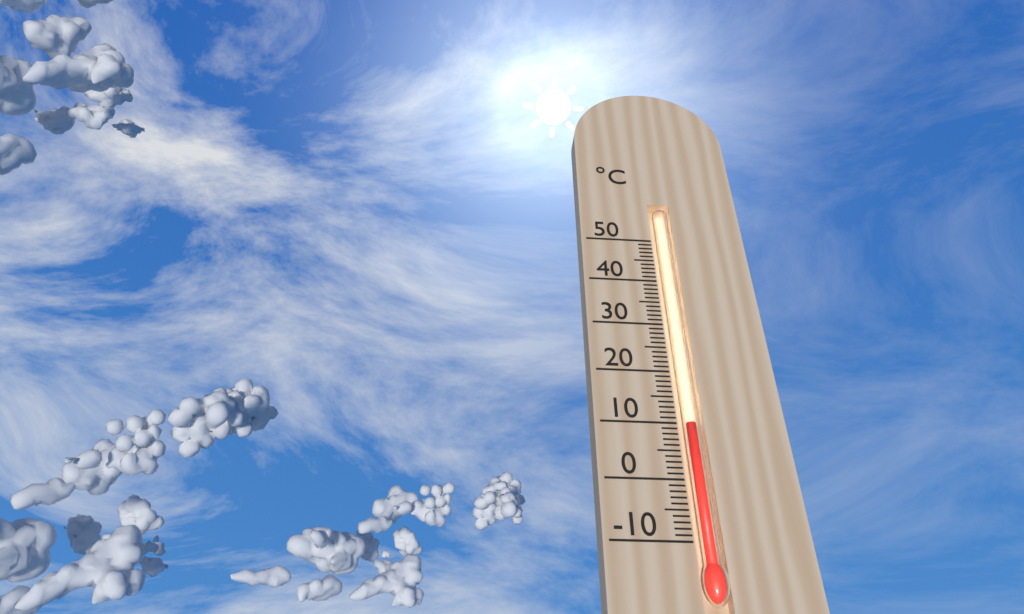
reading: 10 °C
